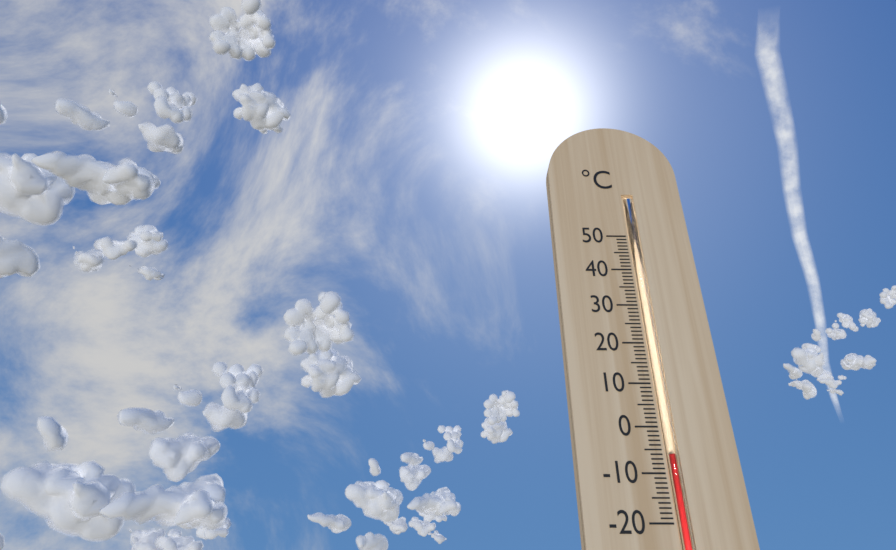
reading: -6 °C
